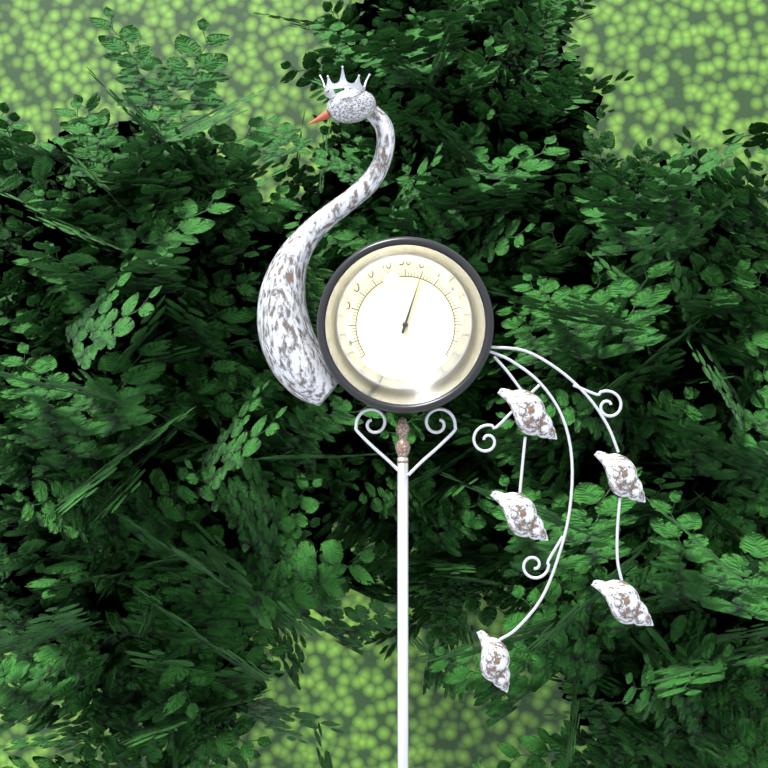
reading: 60 °F
